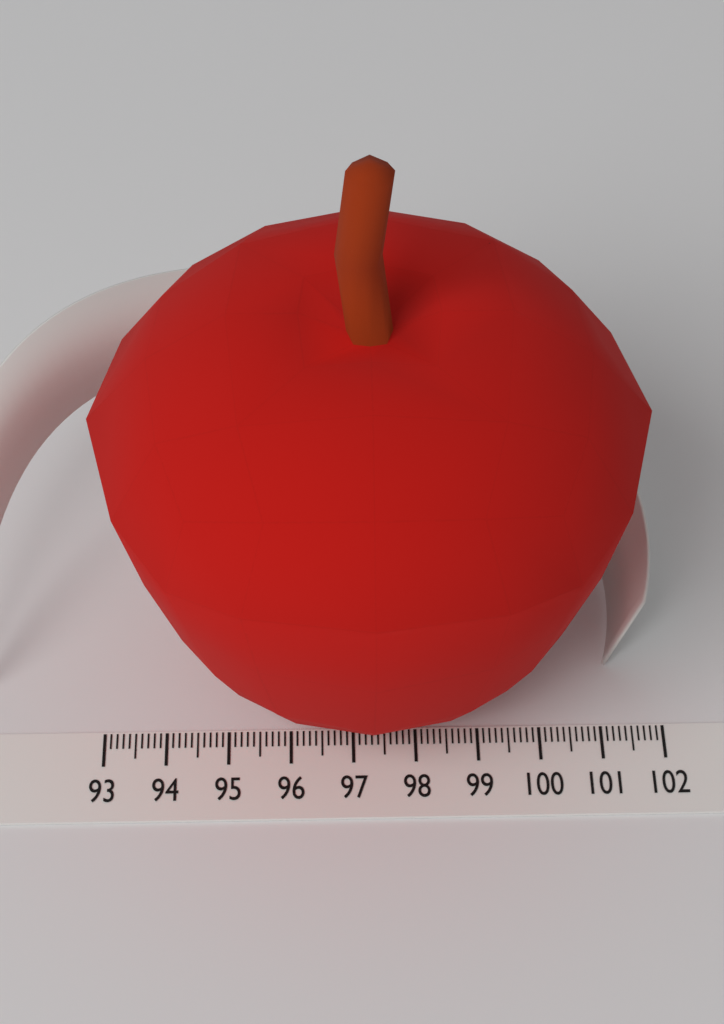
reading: 101.6 (no unit)
